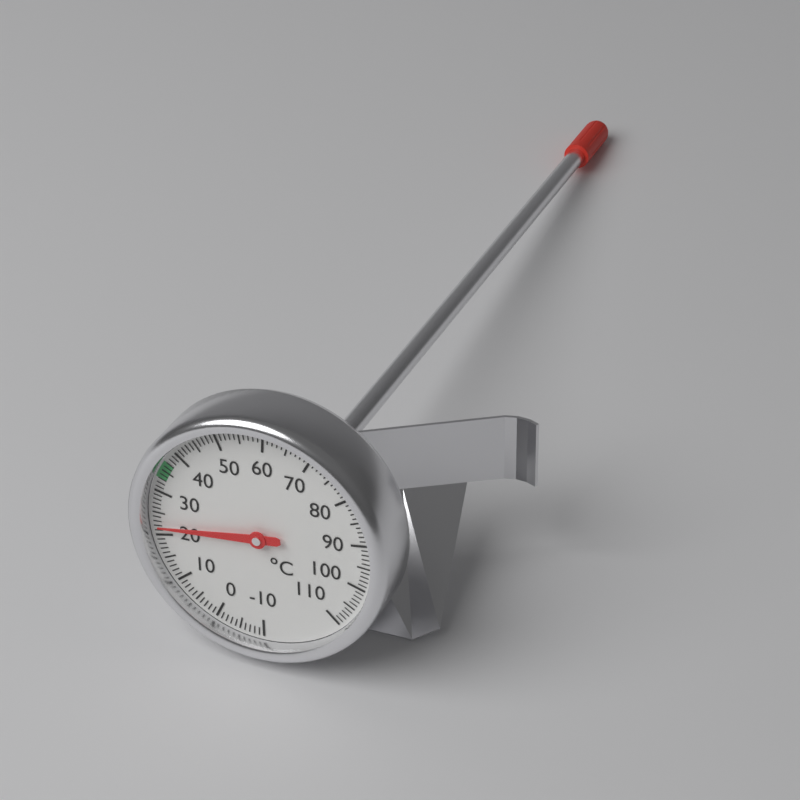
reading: 22 °C
